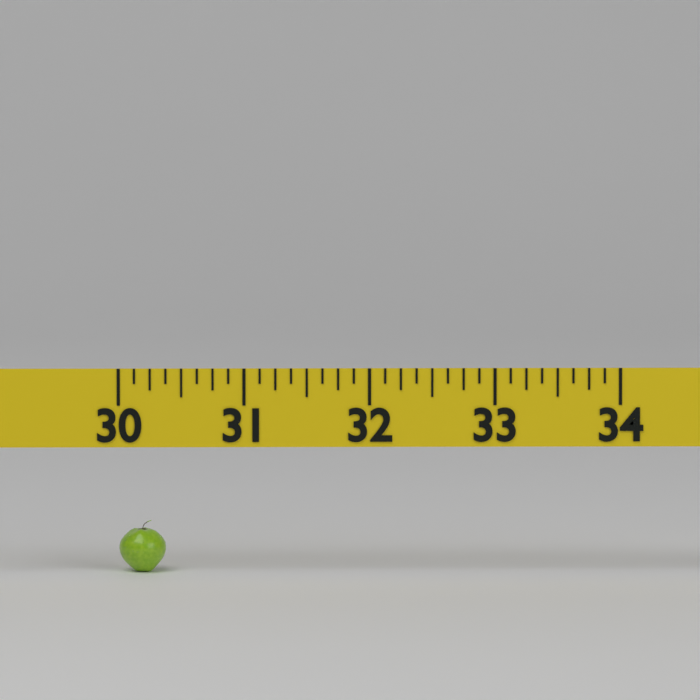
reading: 30.375 (no unit)
